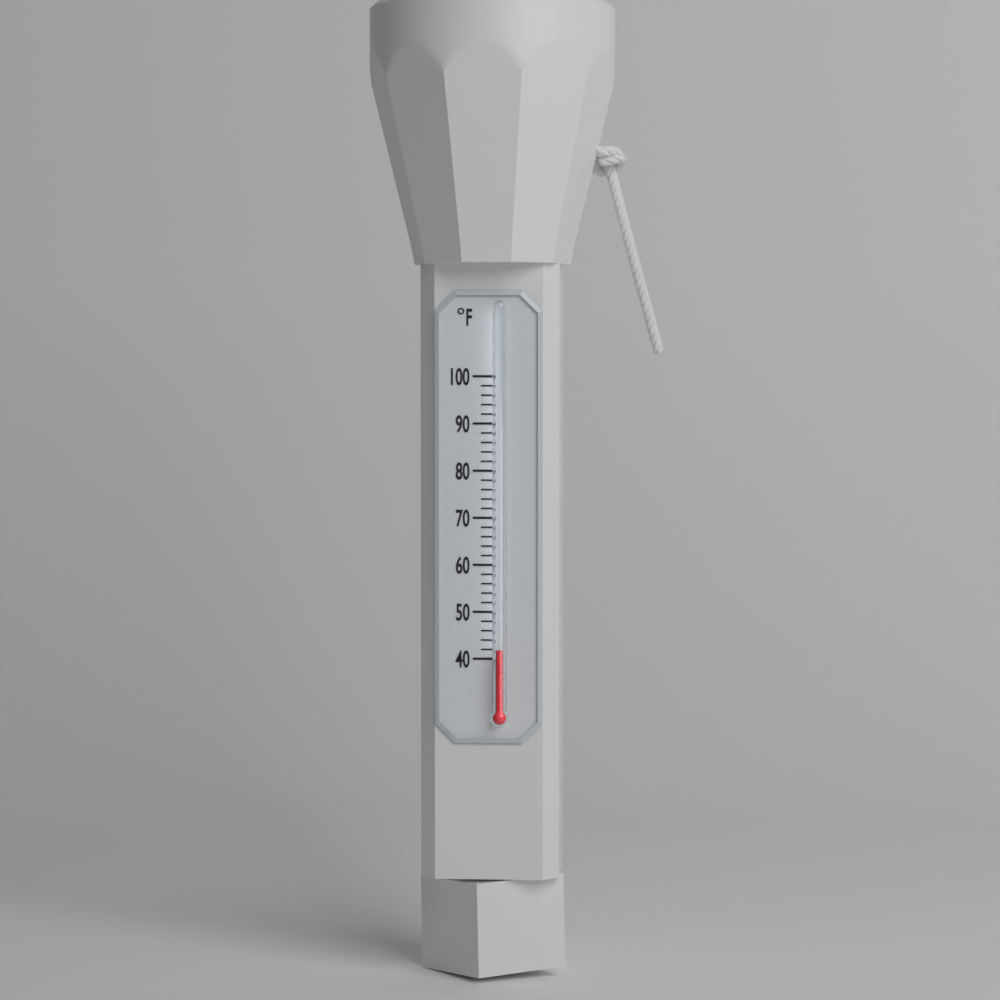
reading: 42 °F
